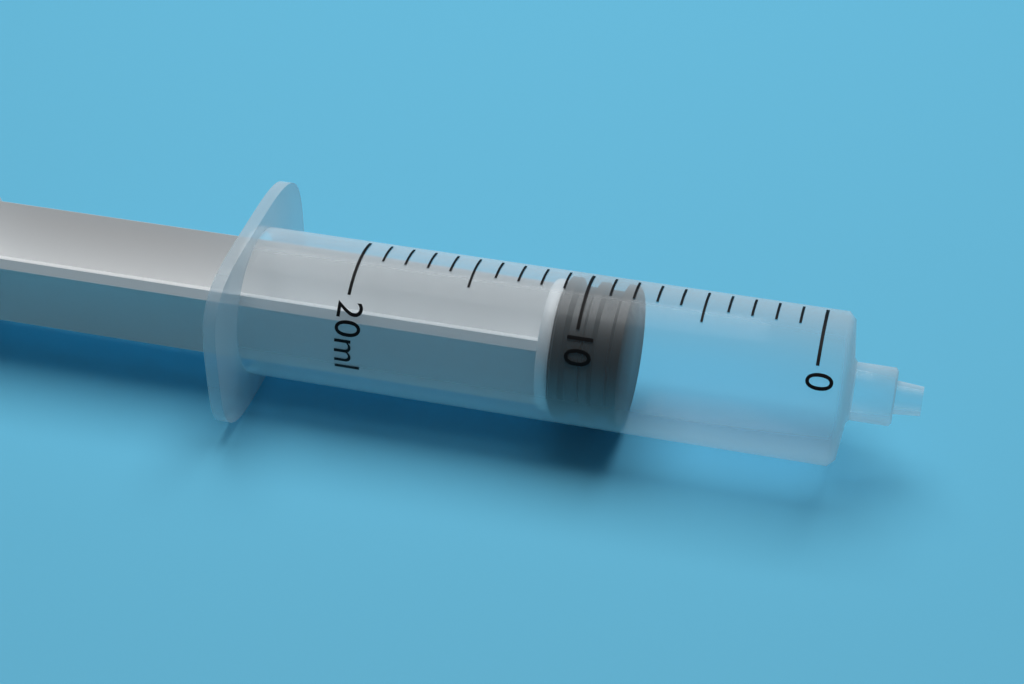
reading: 8 ml
